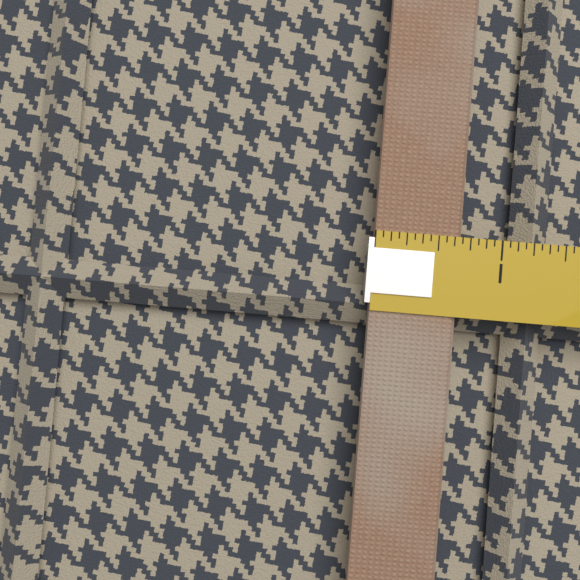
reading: 0.6875 (no unit)
